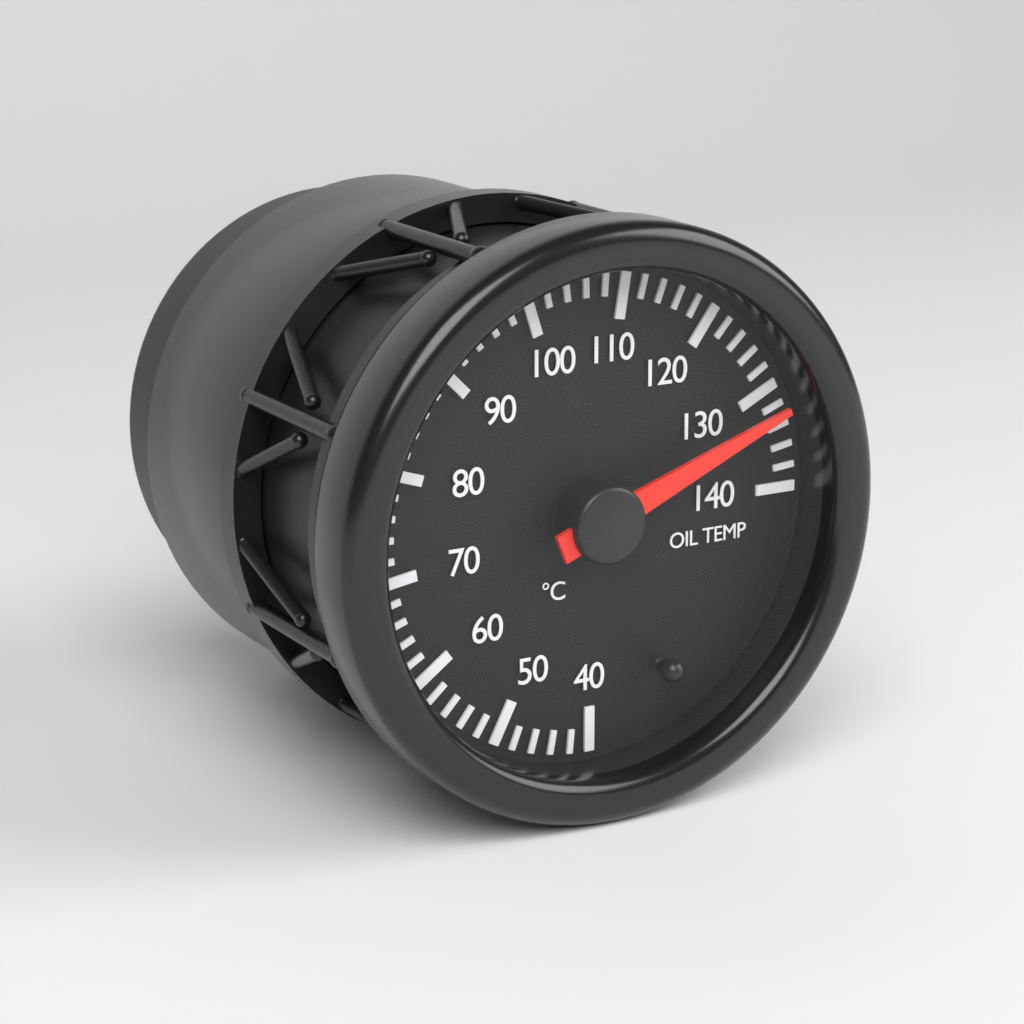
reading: 132 °C
